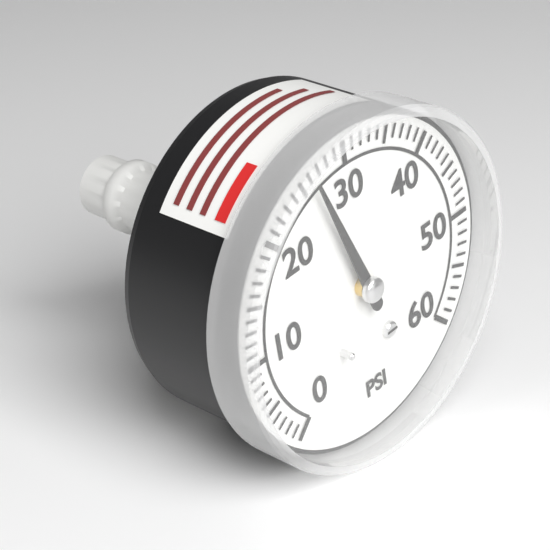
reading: 26 psi
